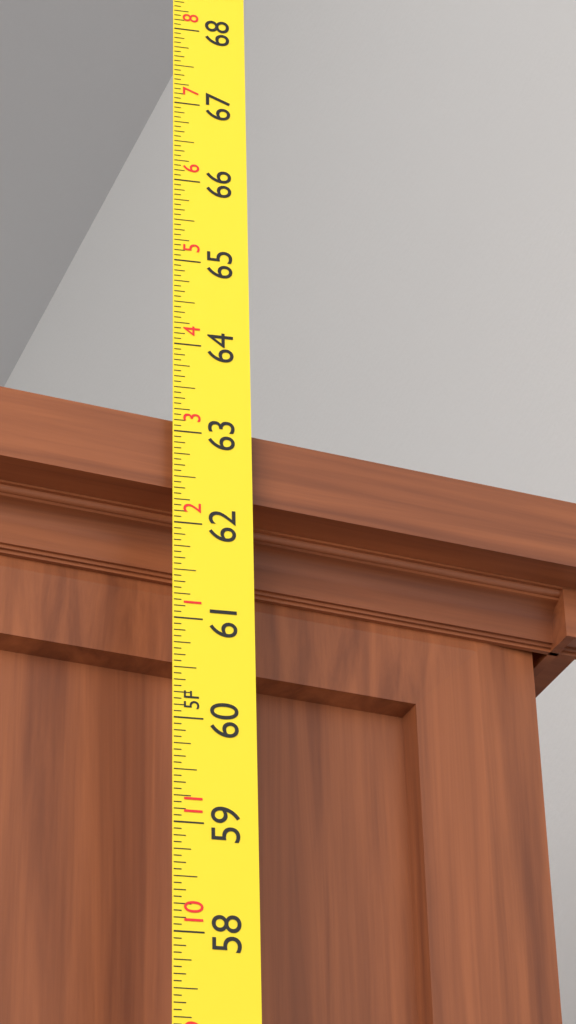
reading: 63.1875 in
